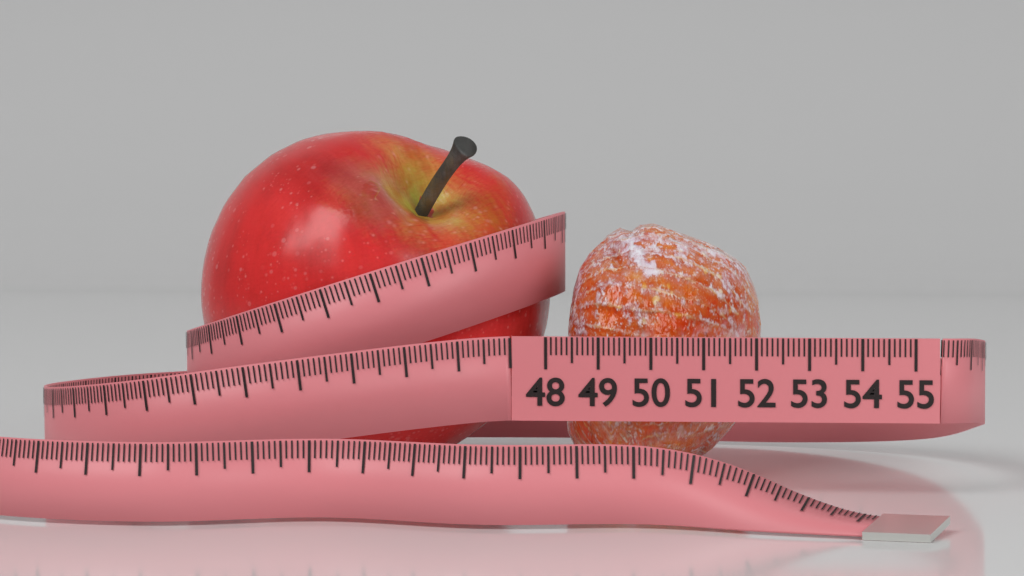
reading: 51.9 (no unit)
